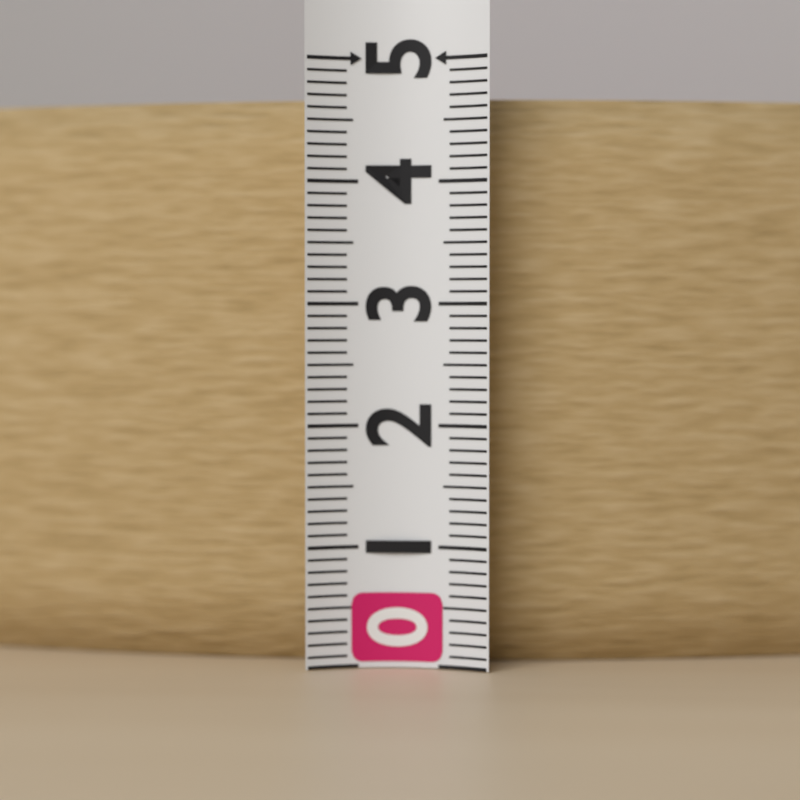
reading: 4.7 (no unit)
